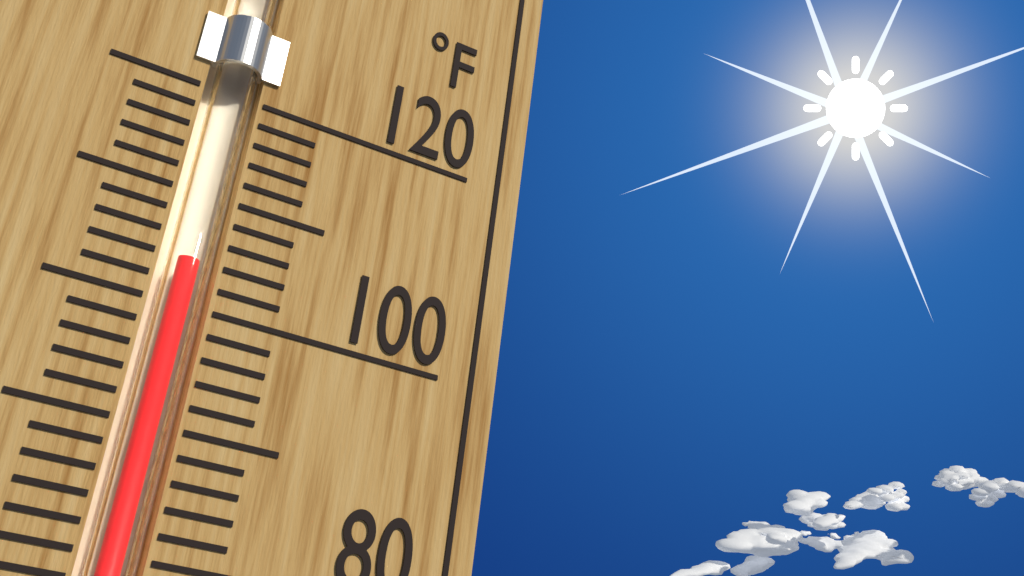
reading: 104 °F
